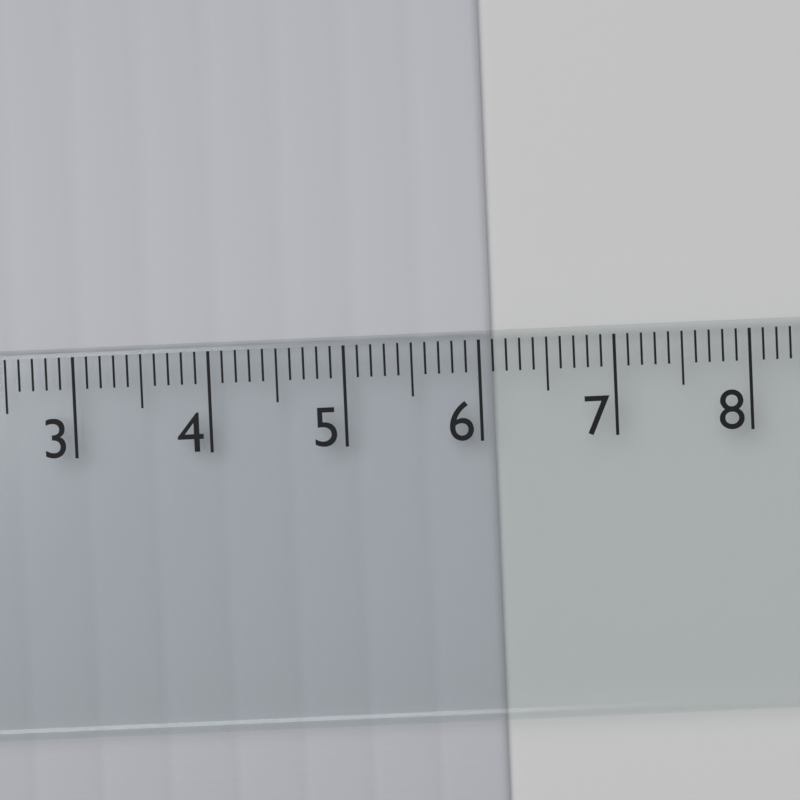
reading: 6.1 cm
